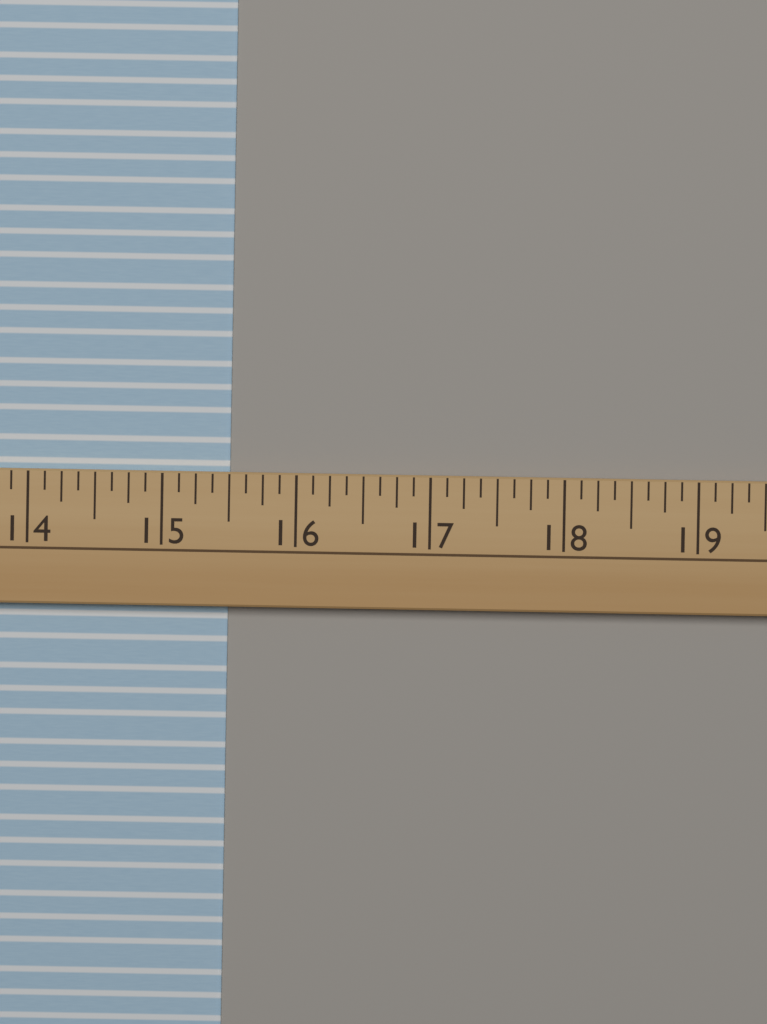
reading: 15.500 (no unit)
